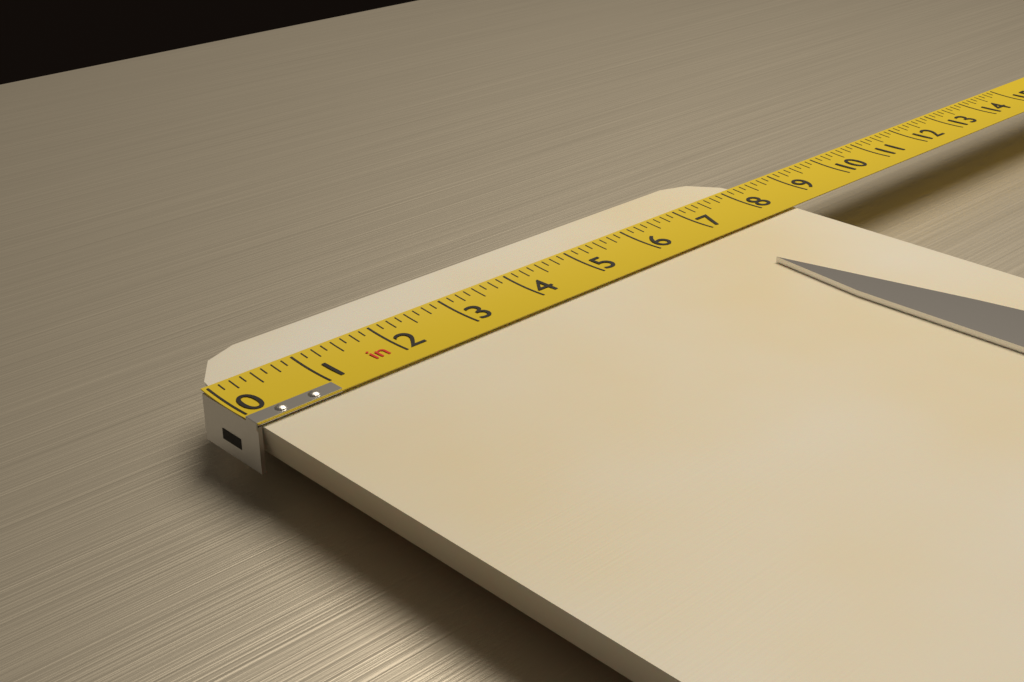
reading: 8.375 in
